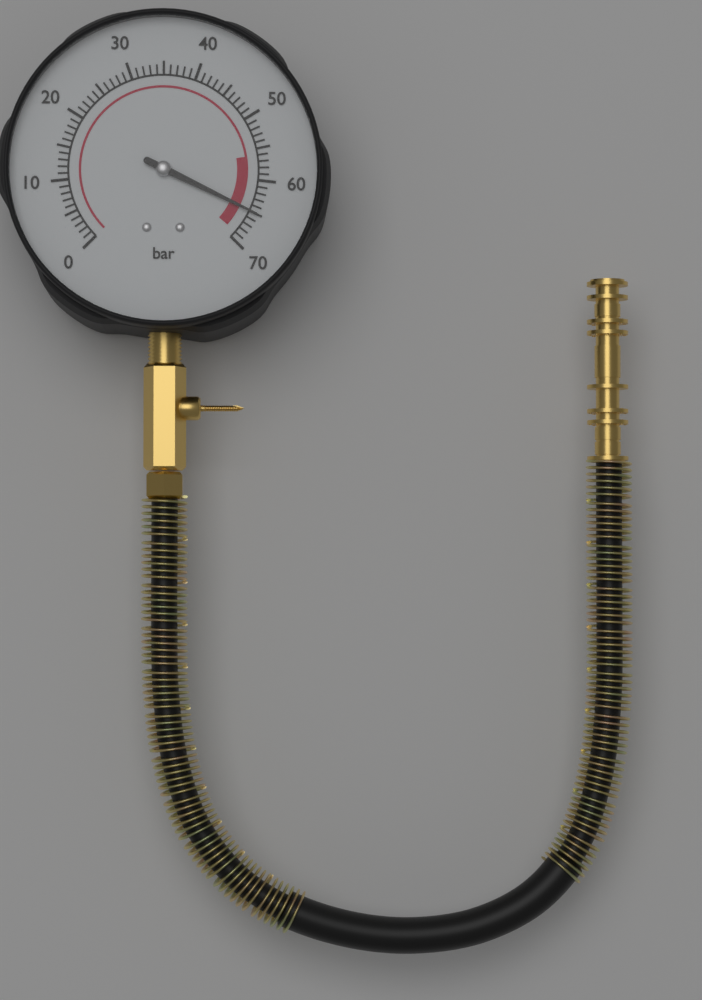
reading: 65 bar
